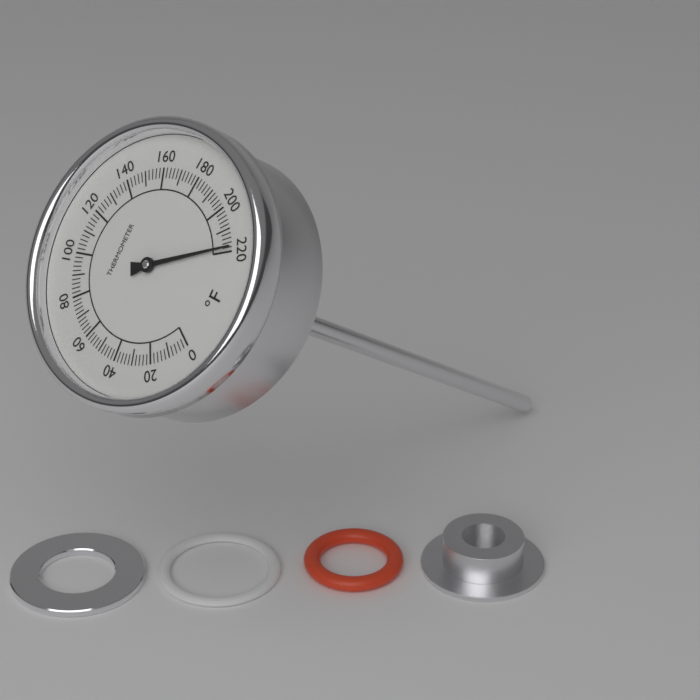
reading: 218 °F
